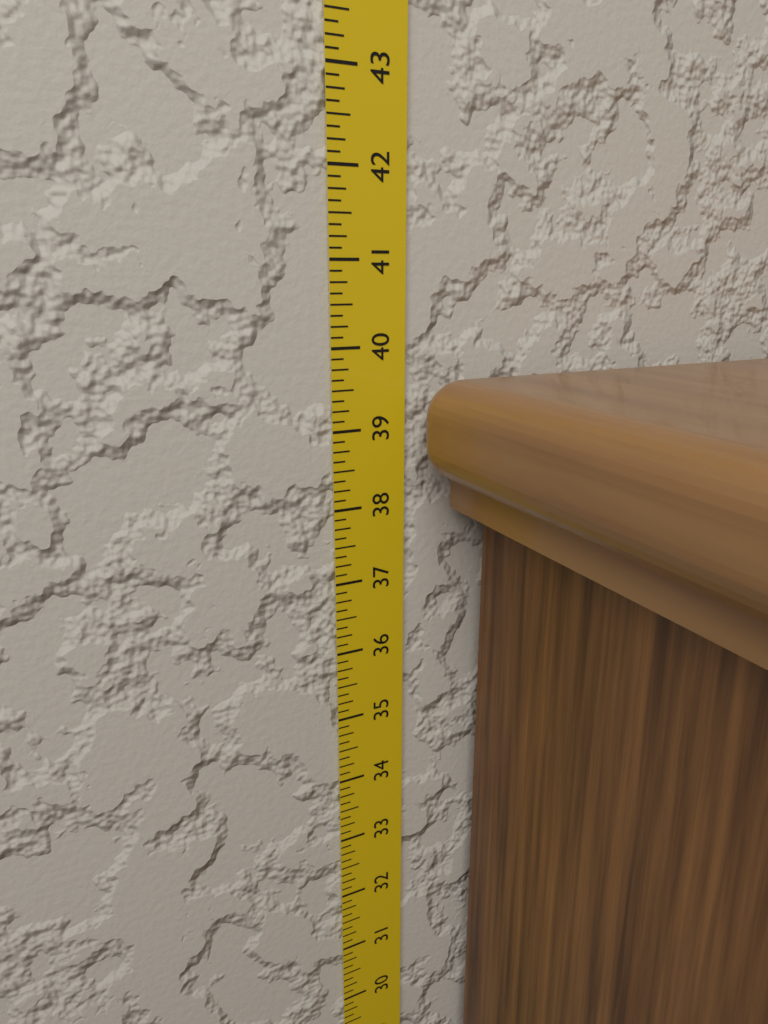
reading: 39.625 in
